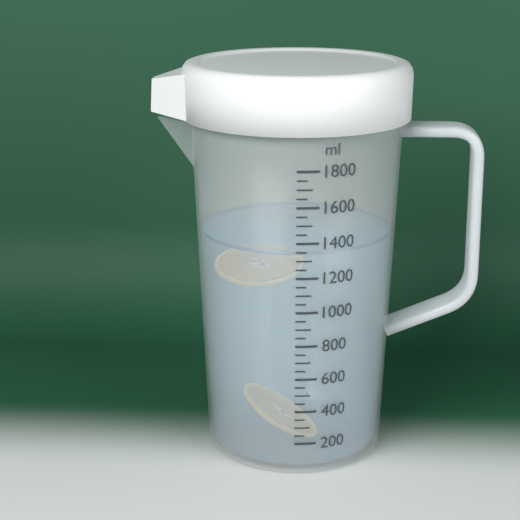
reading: 1350 ml
